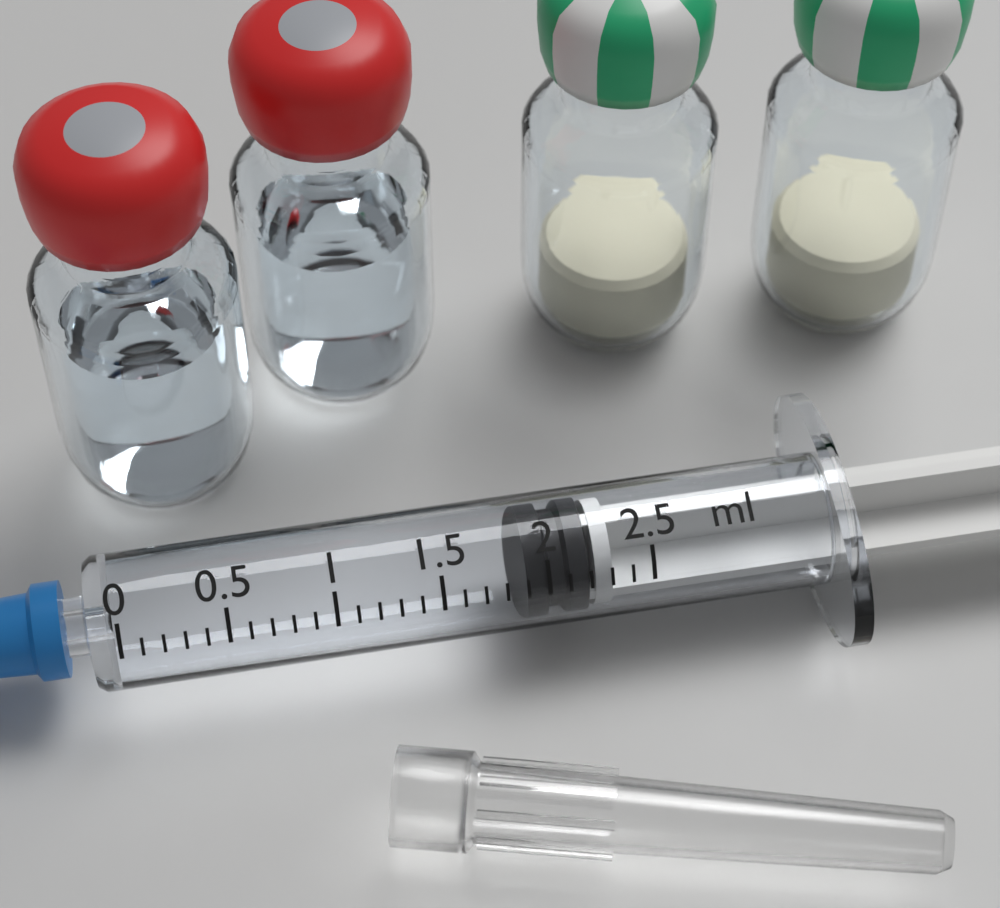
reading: 1.9 ml
